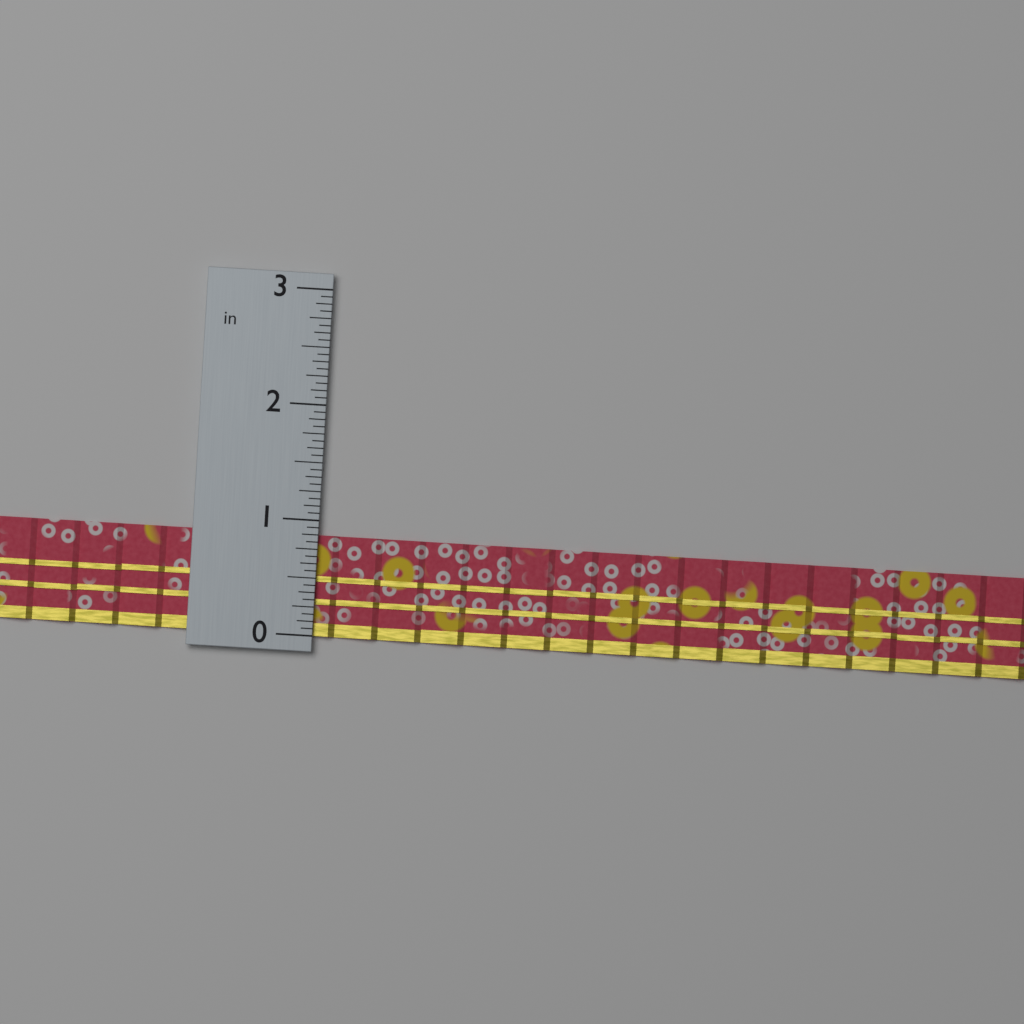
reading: 0.8750 in
